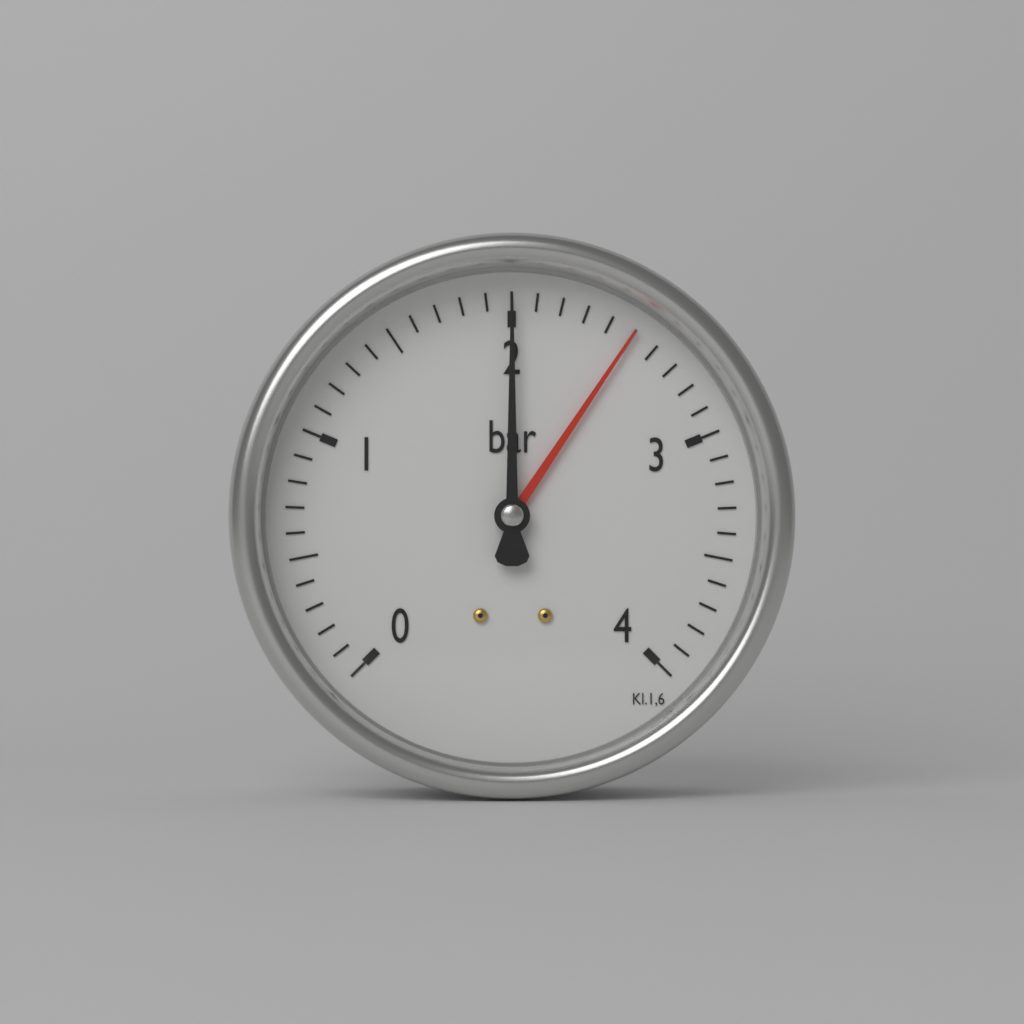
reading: 2.0 bar
